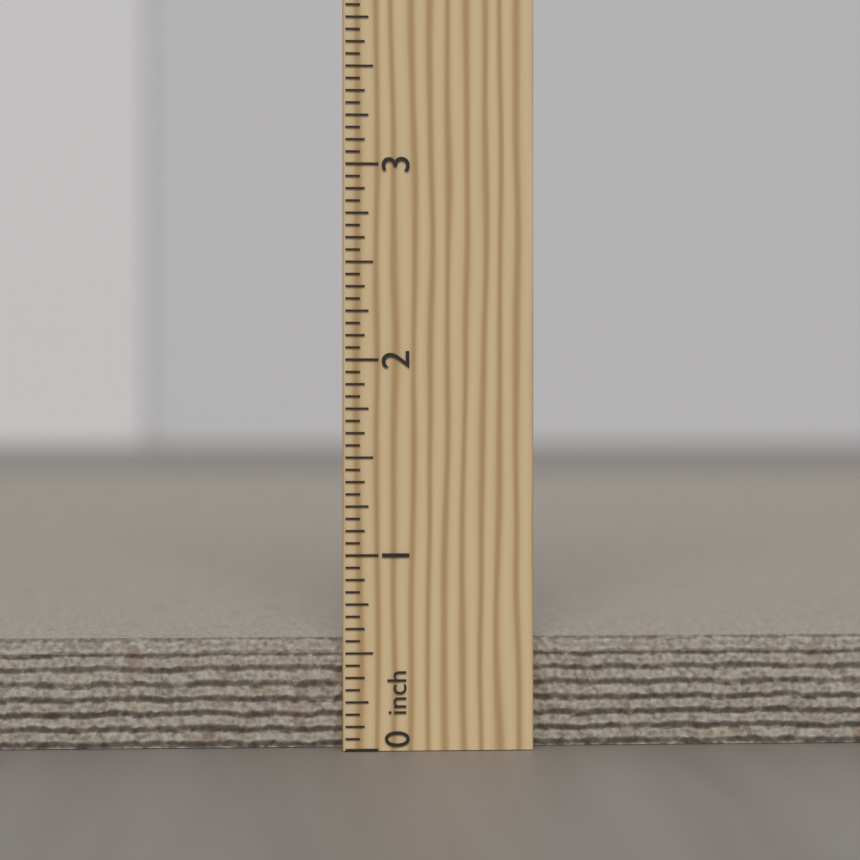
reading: 0.5625 inch
